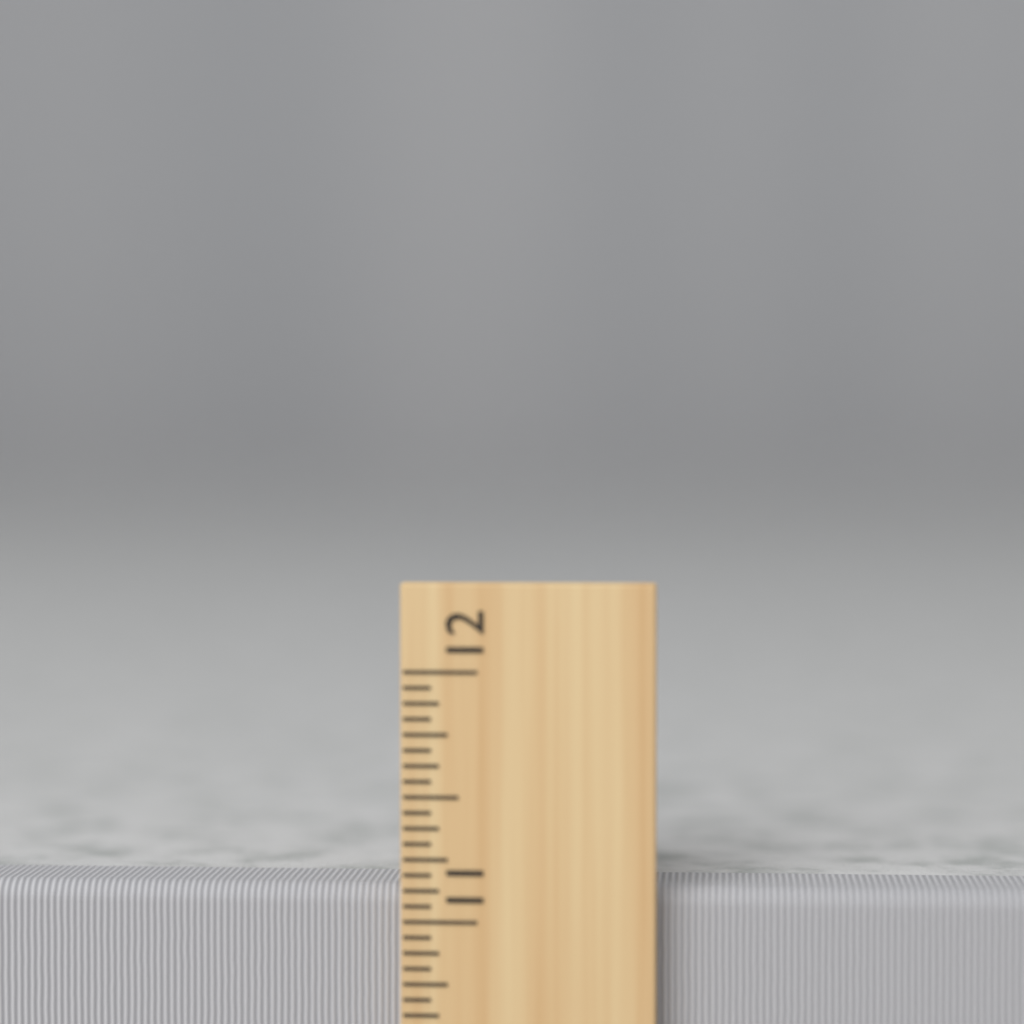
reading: 11.1250 inch
